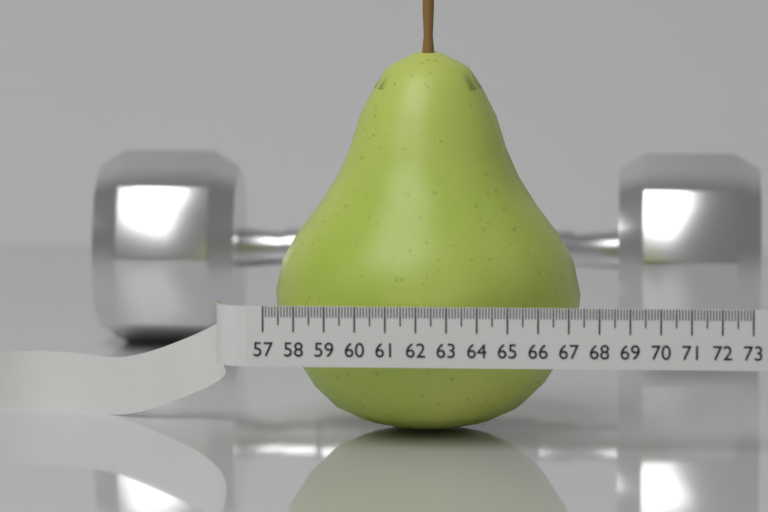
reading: 67.3 (no unit)
